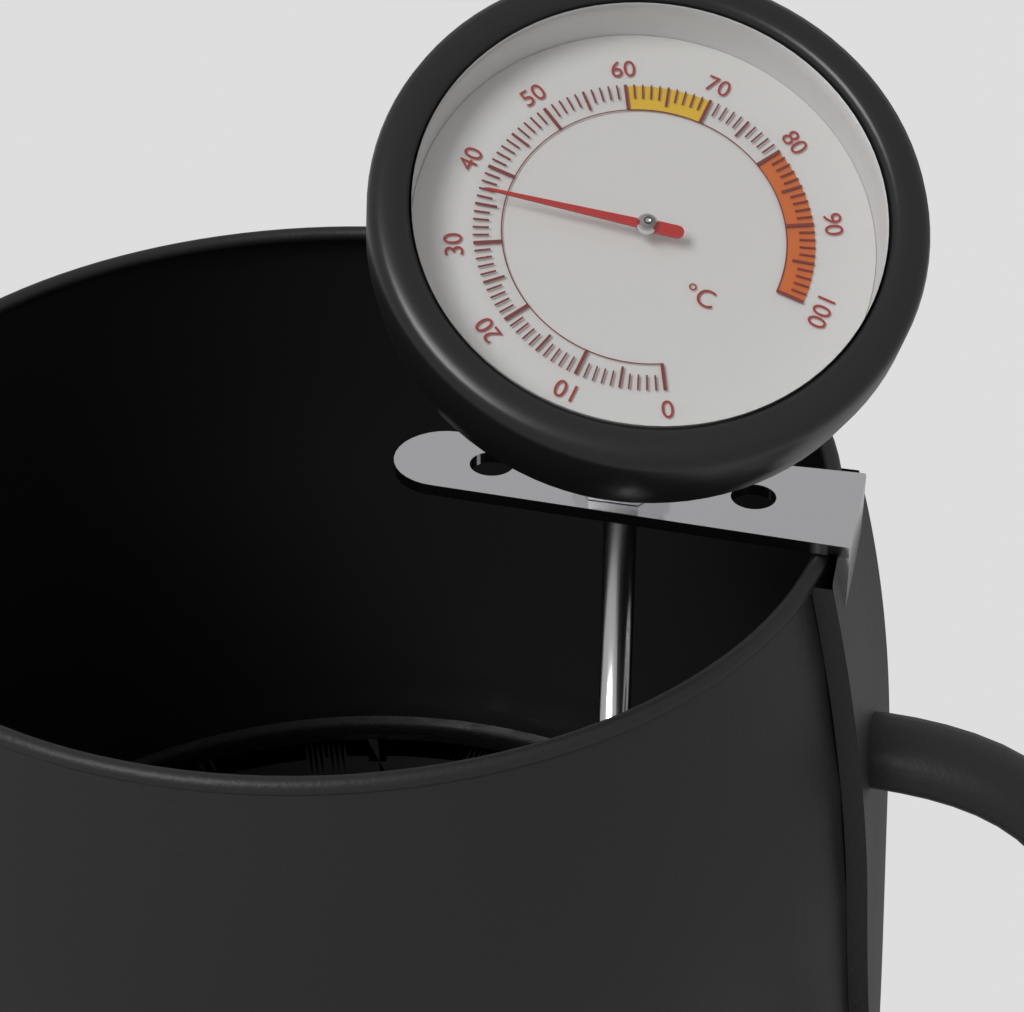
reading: 36 °C
